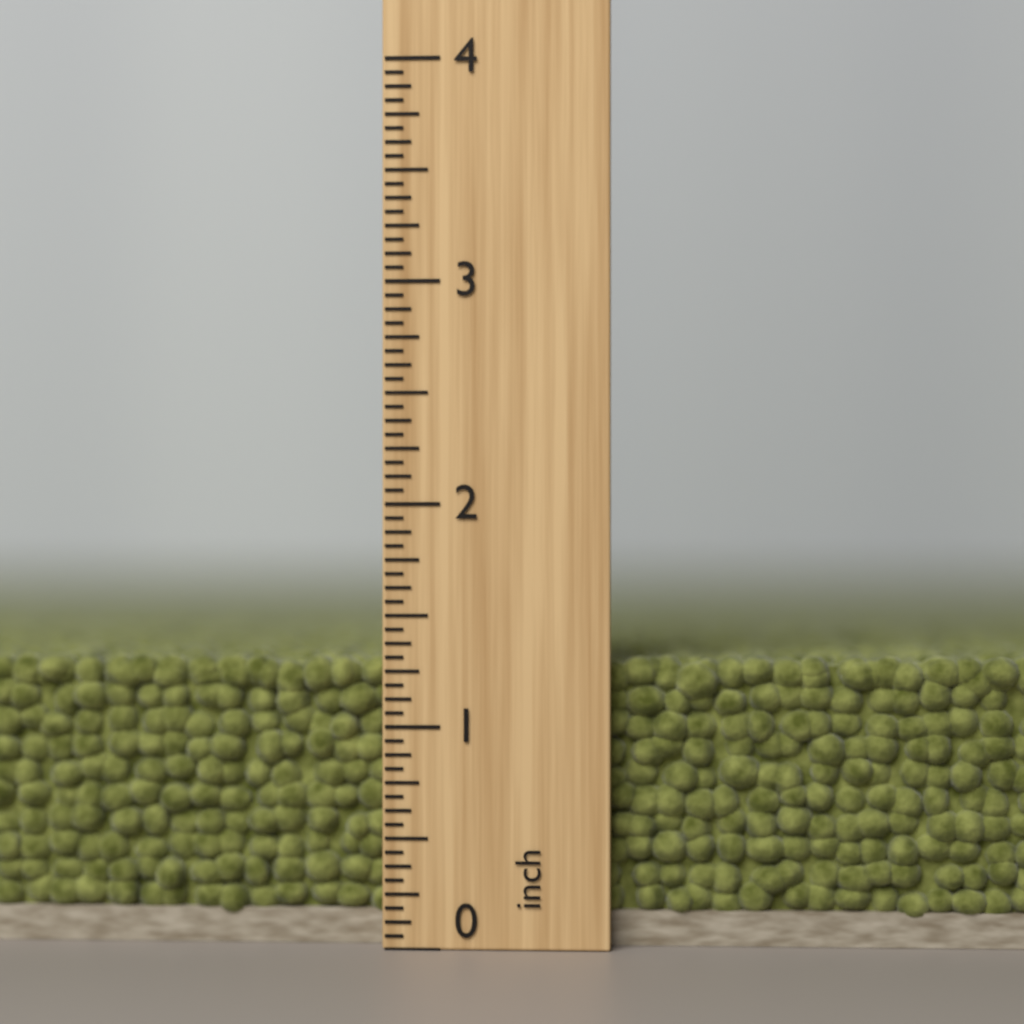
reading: 1.3125 inch
